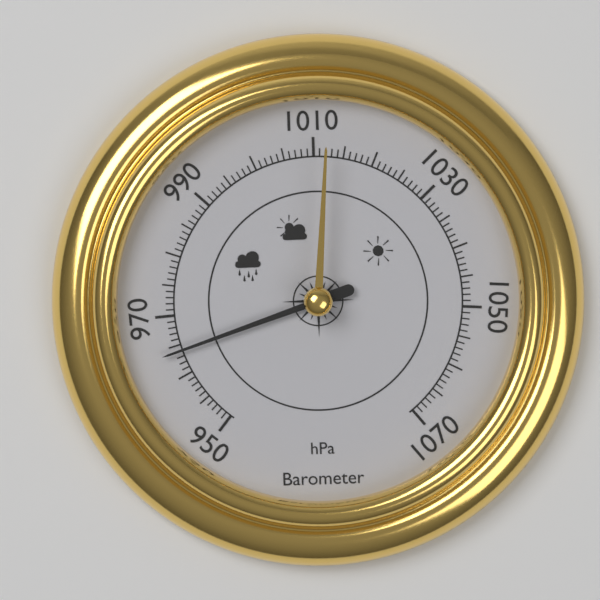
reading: 964 hPa
